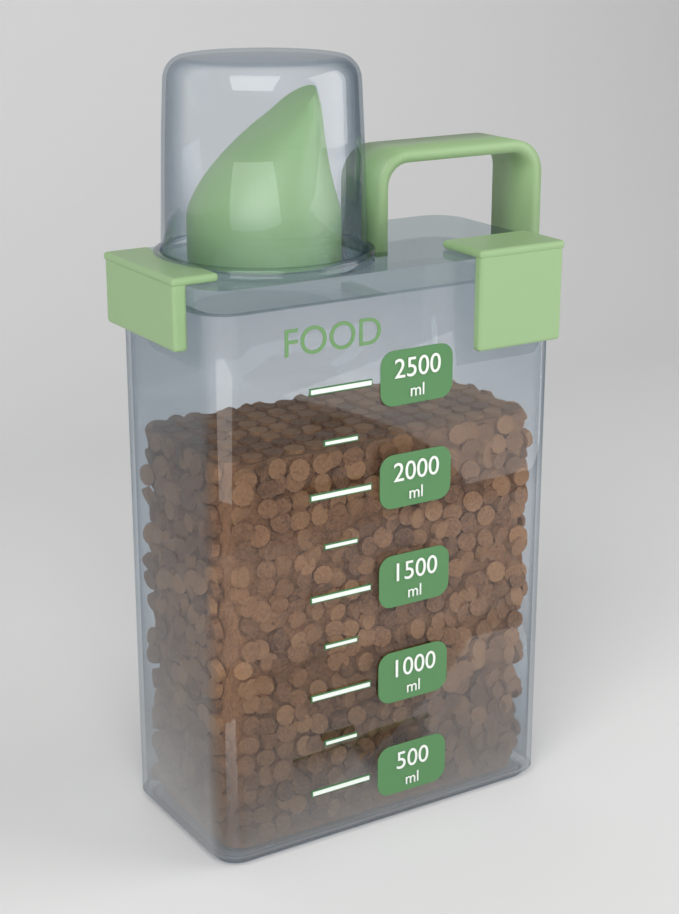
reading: 2200 ml
